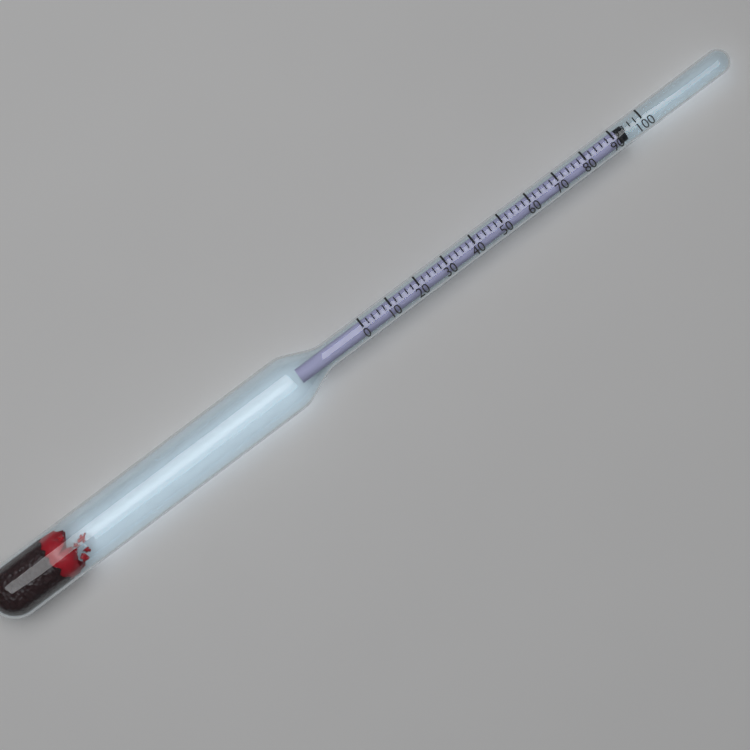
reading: 94 (no unit)
